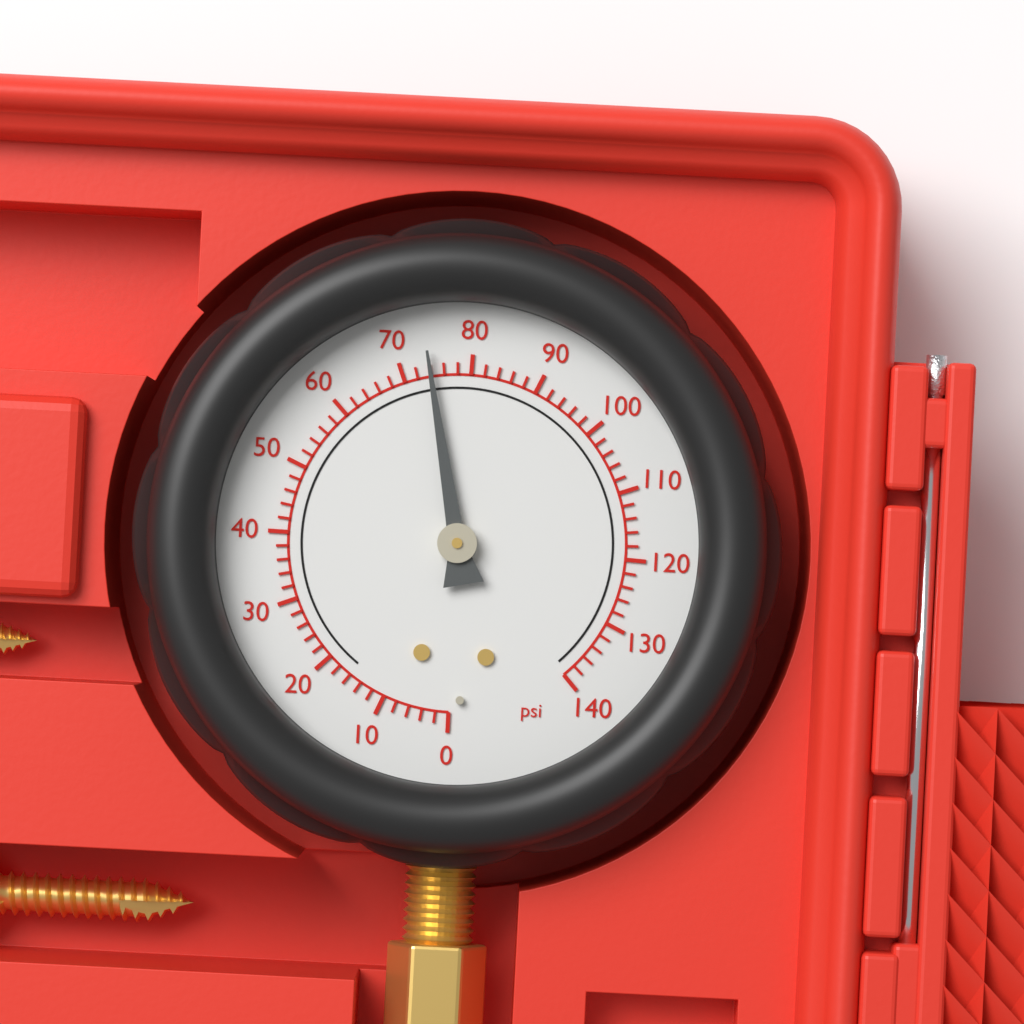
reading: 74 psi
